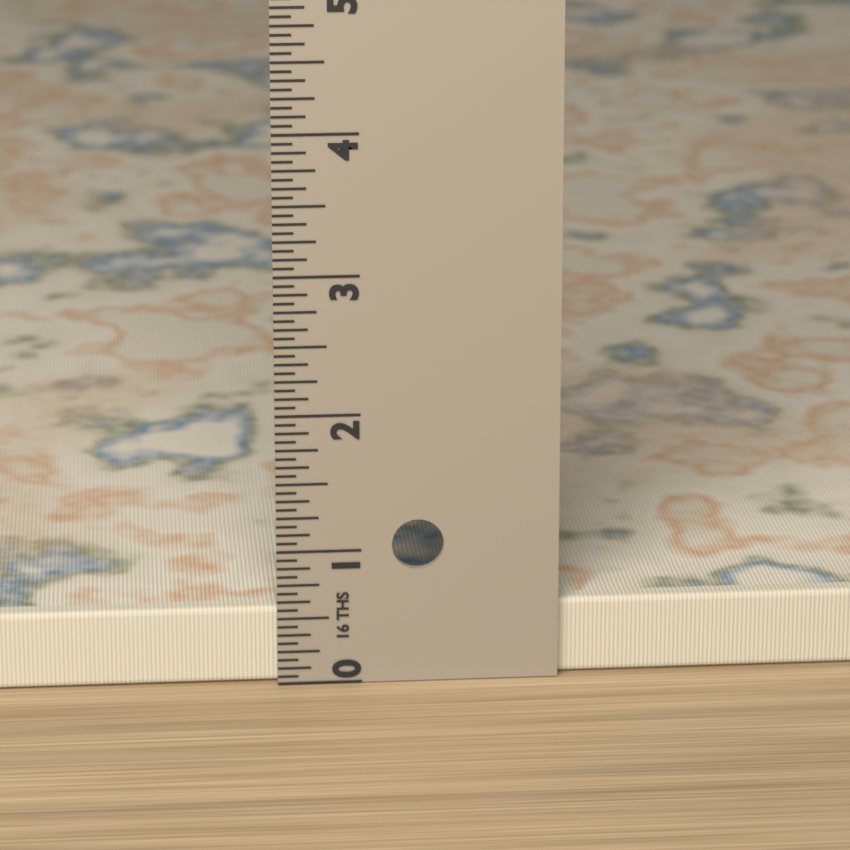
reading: 0.5625 in
